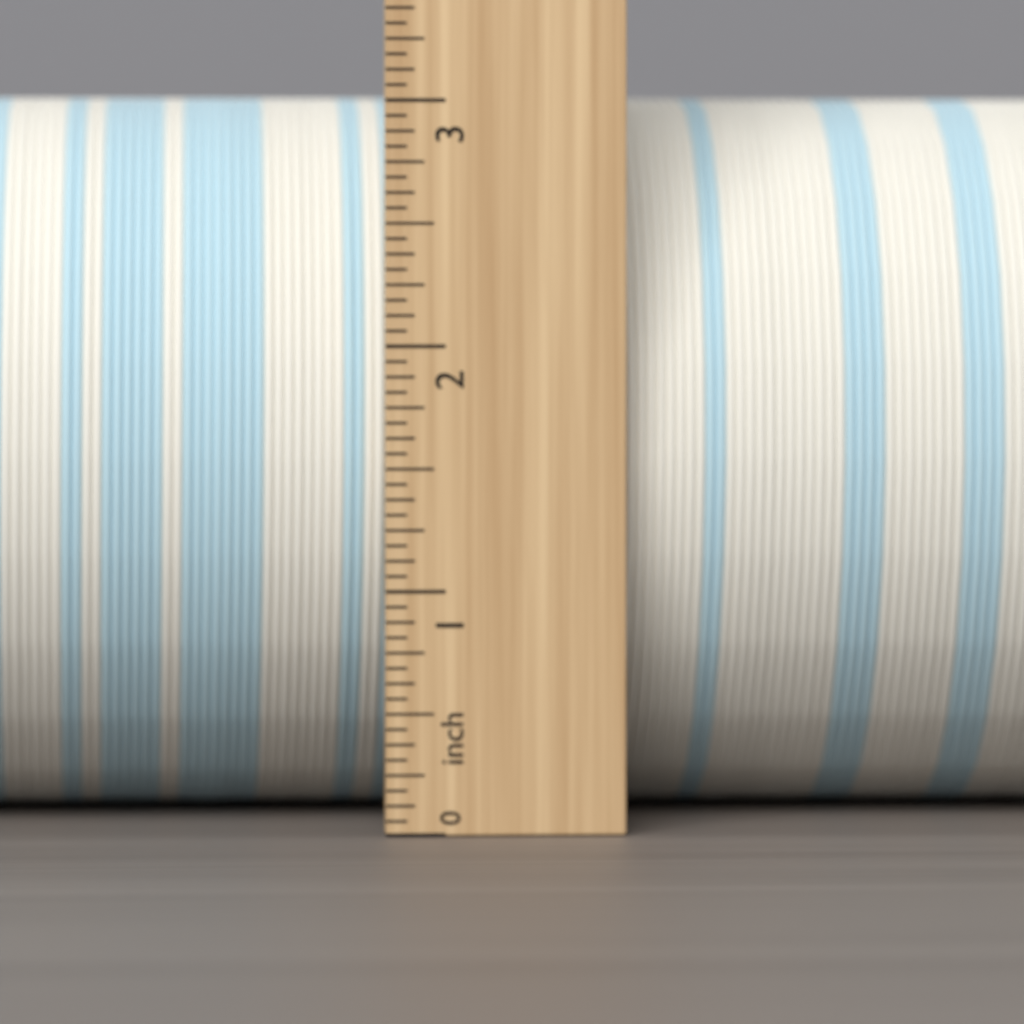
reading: 3.0625 inch
